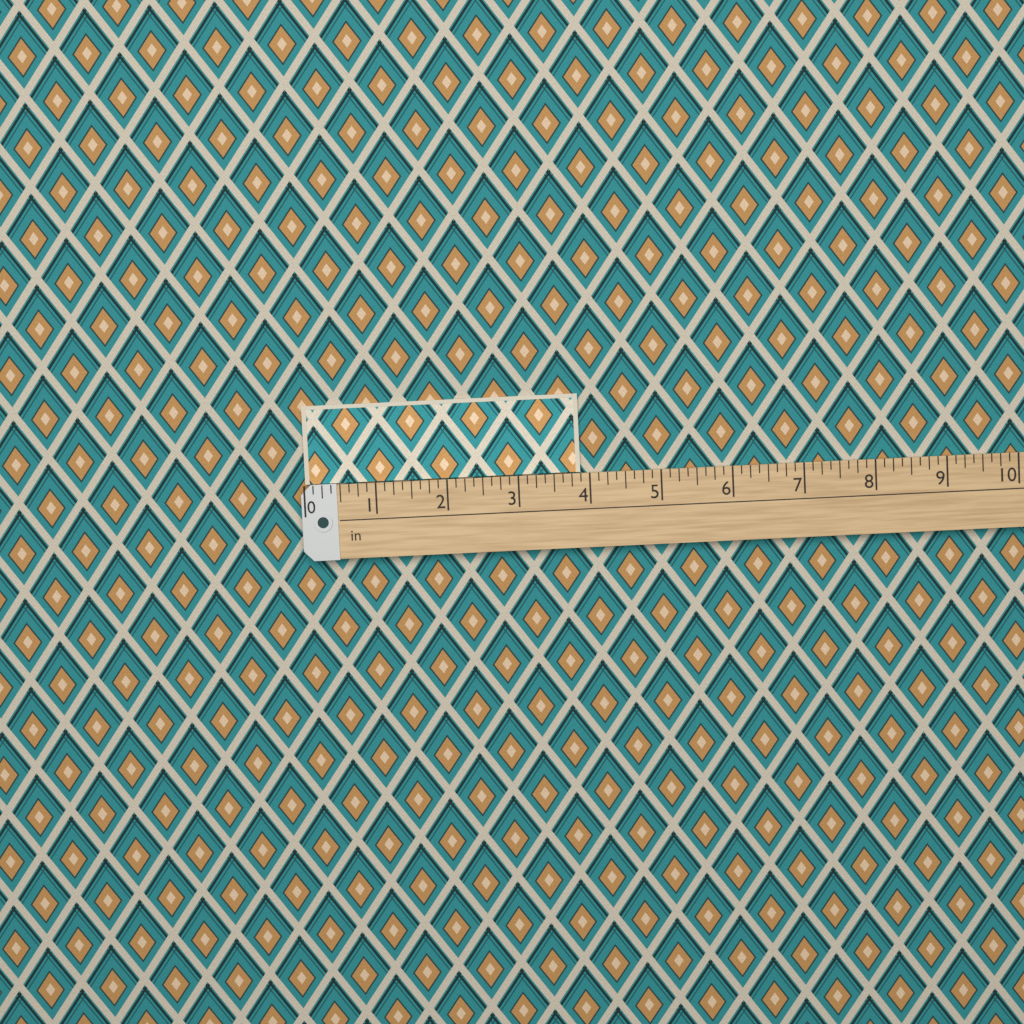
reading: 3.875 in
